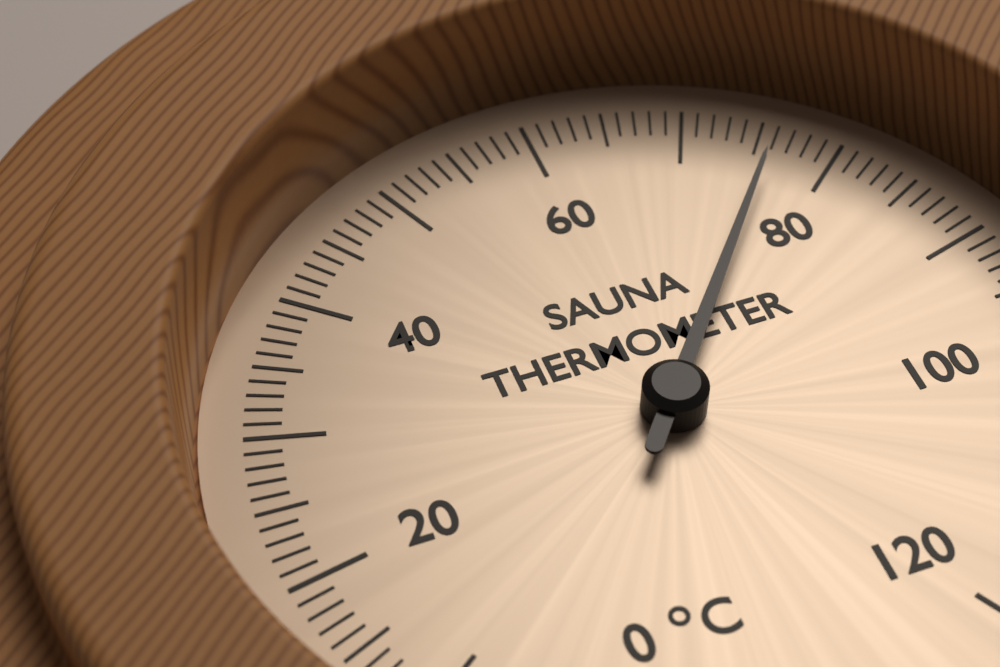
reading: 76 °C
